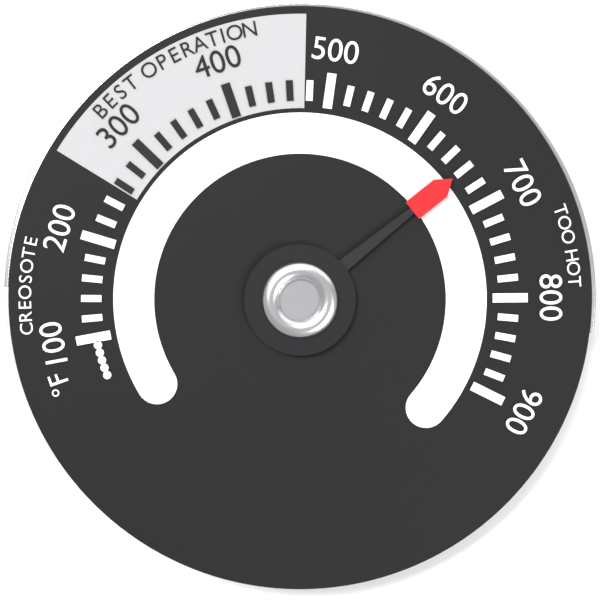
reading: 660 °F
